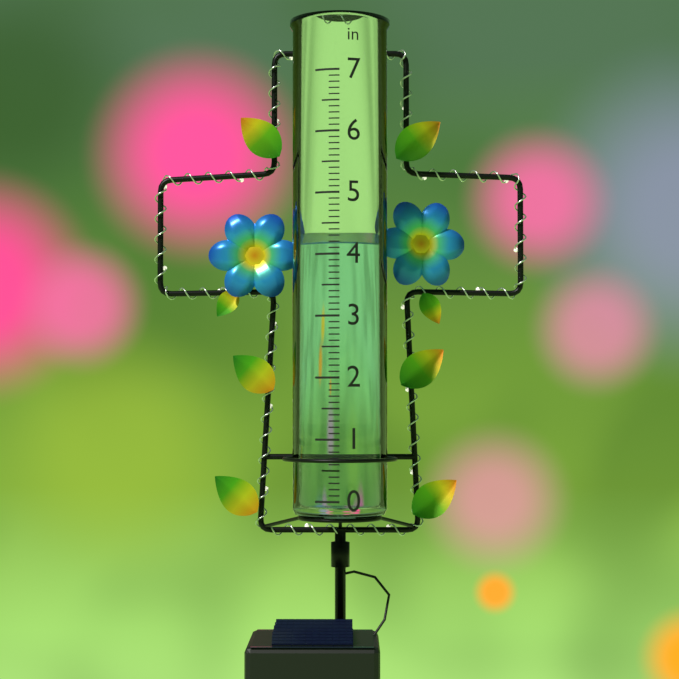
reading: 4.2 in
